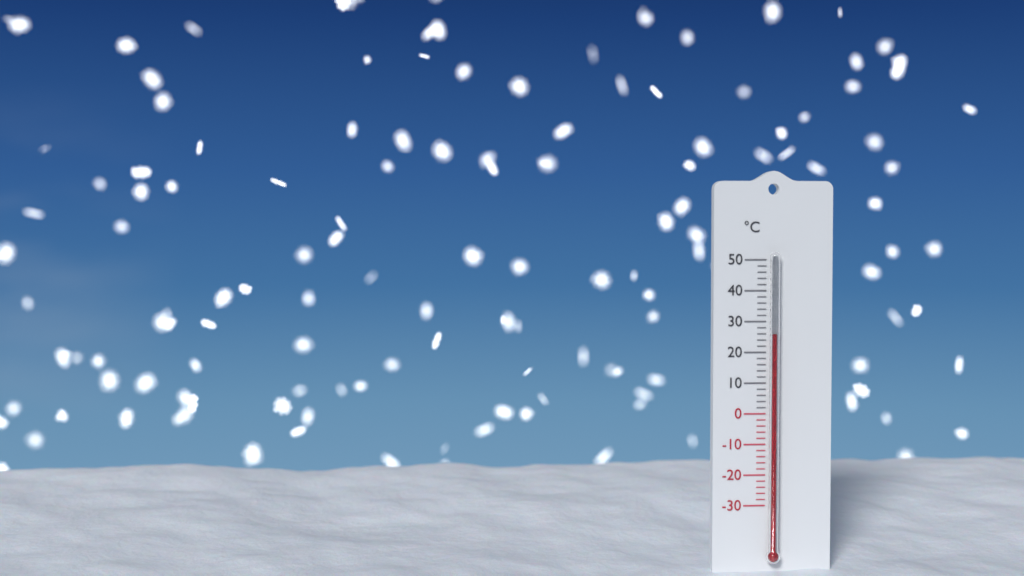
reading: 26 °C
